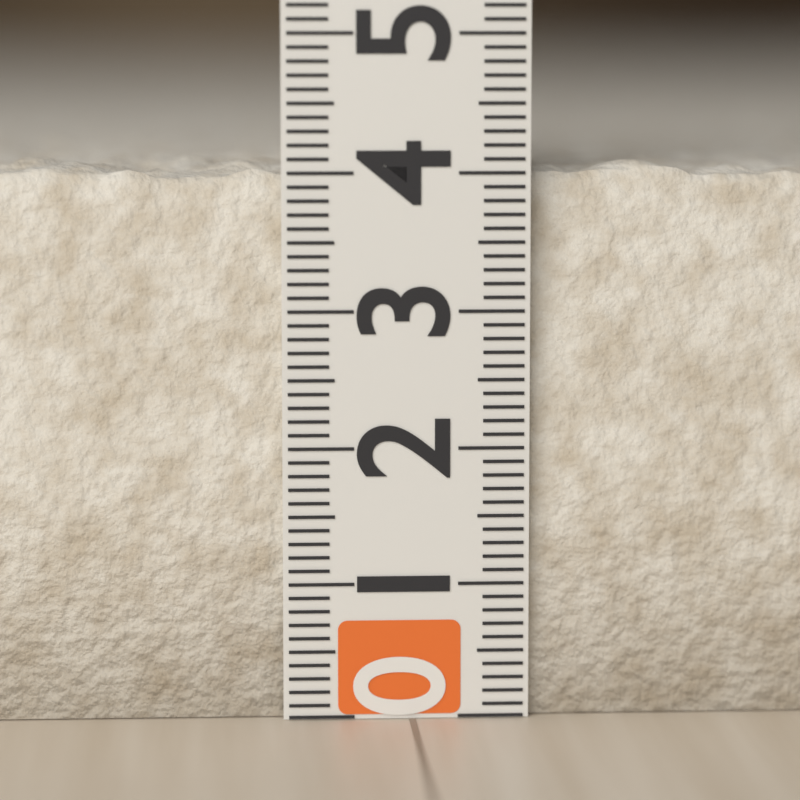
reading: 4.1 (no unit)
